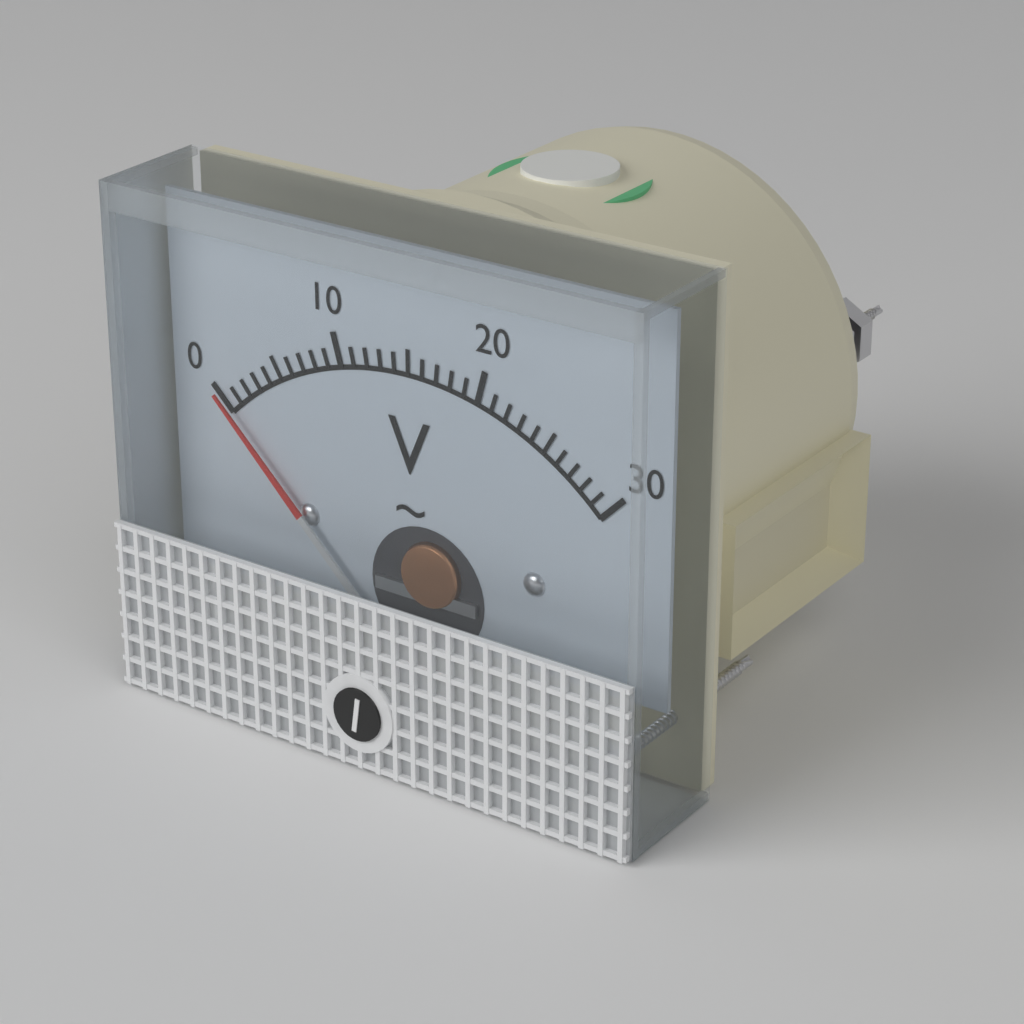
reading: 0 V
